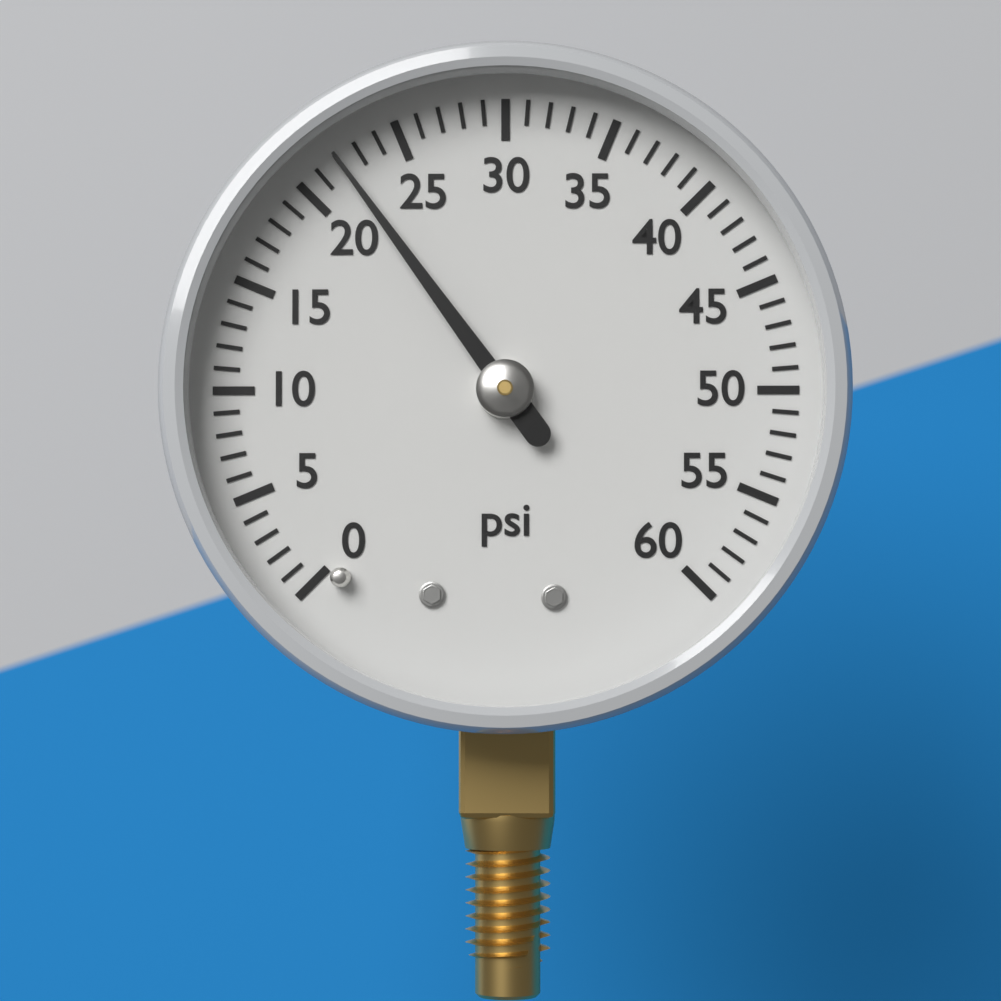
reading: 22 psi
